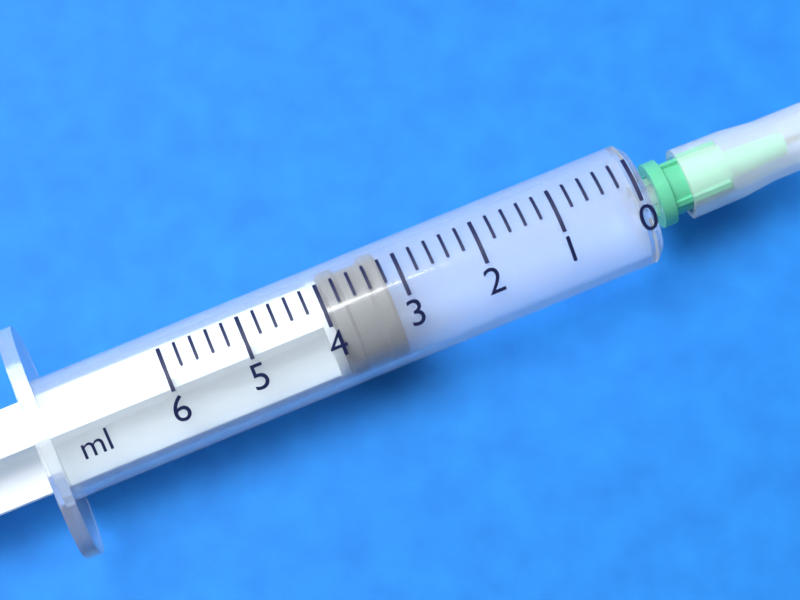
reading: 3.2 ml
